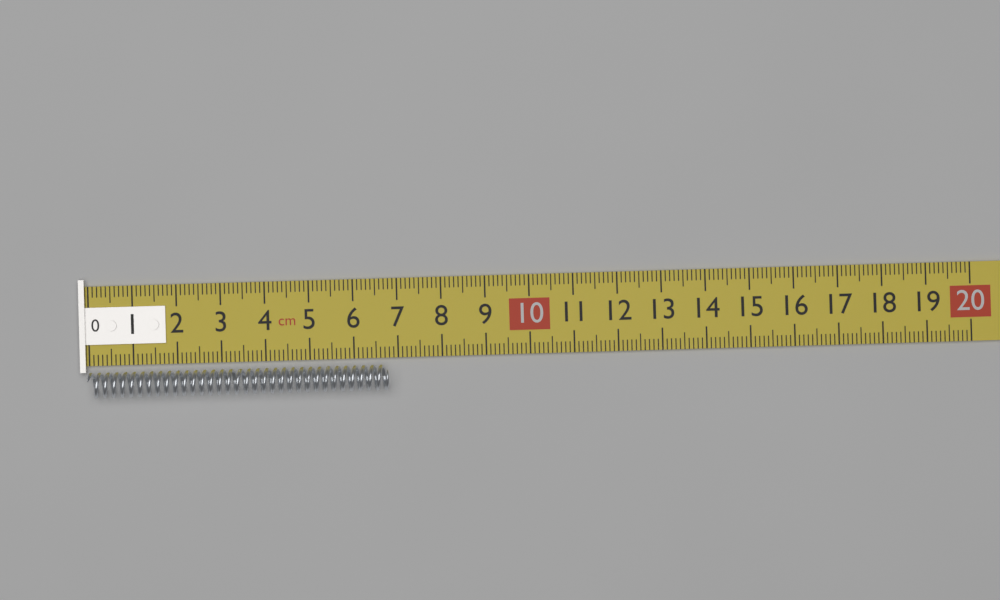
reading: 6.8 cm
